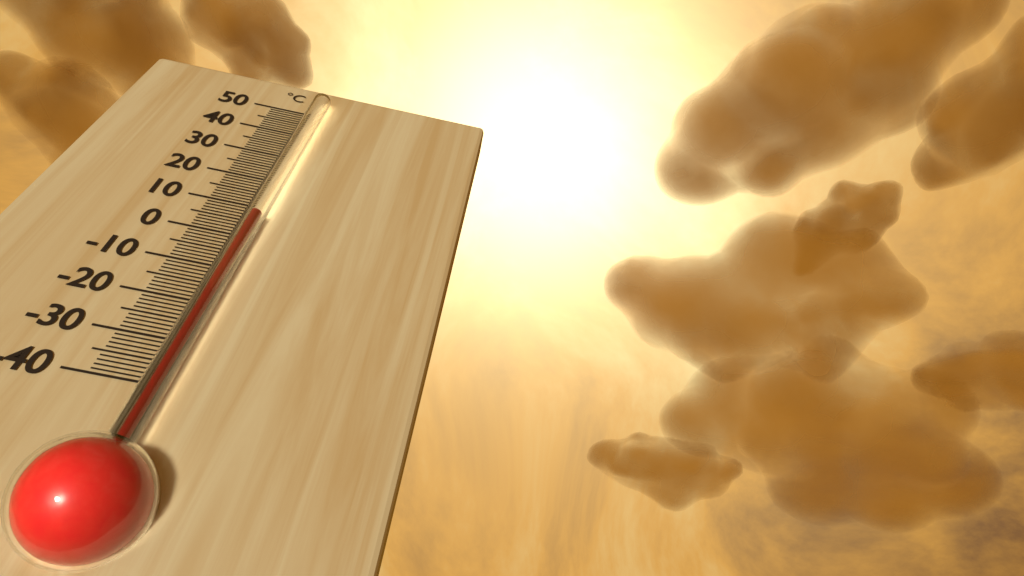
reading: 5 °C
